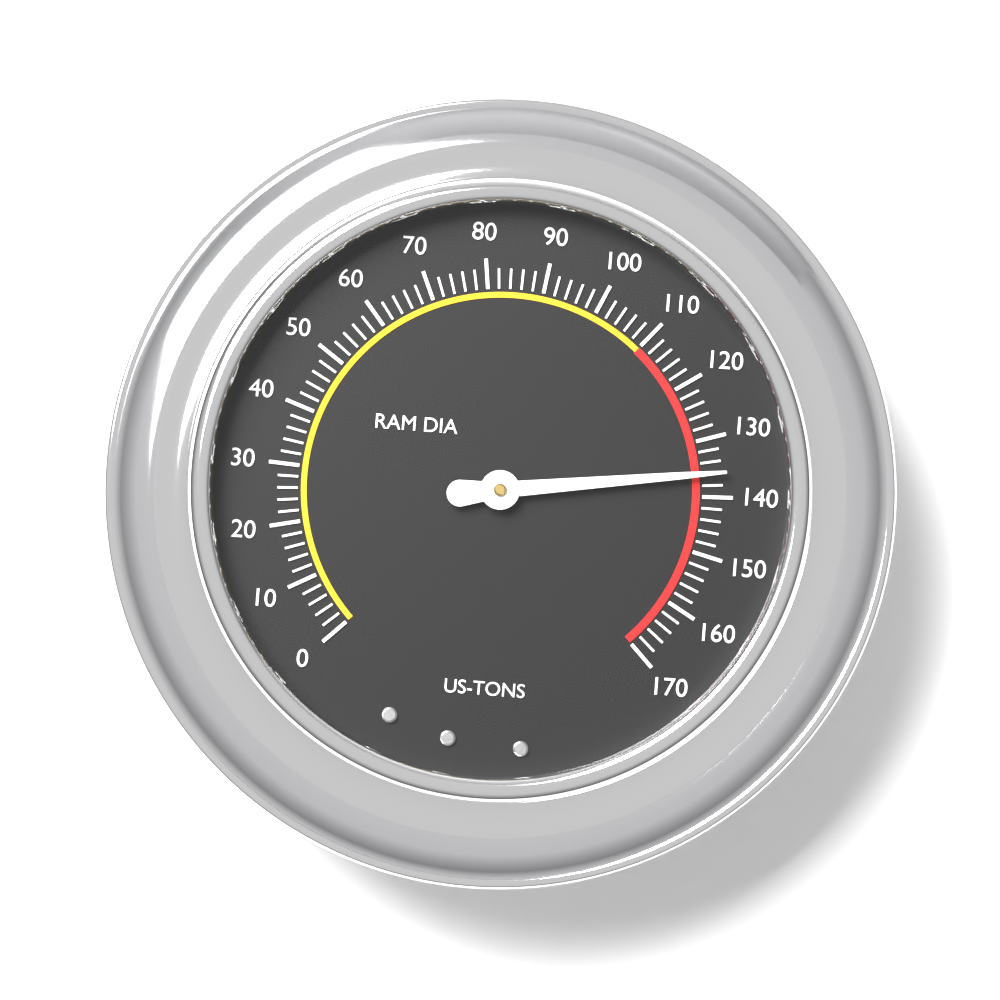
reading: 136 US-TONS
